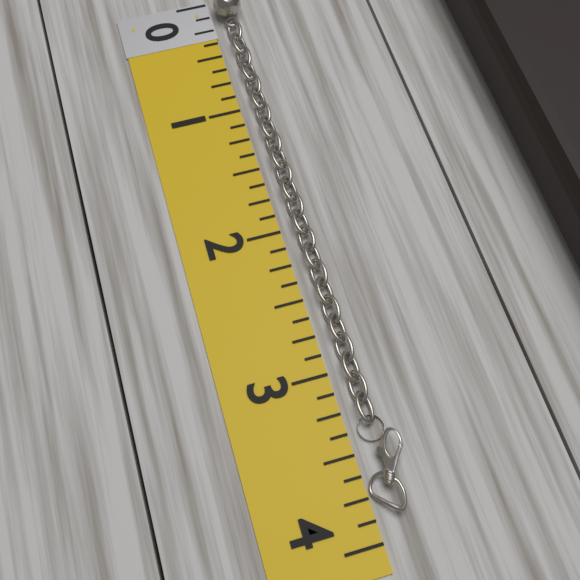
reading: 3.875 (no unit)
